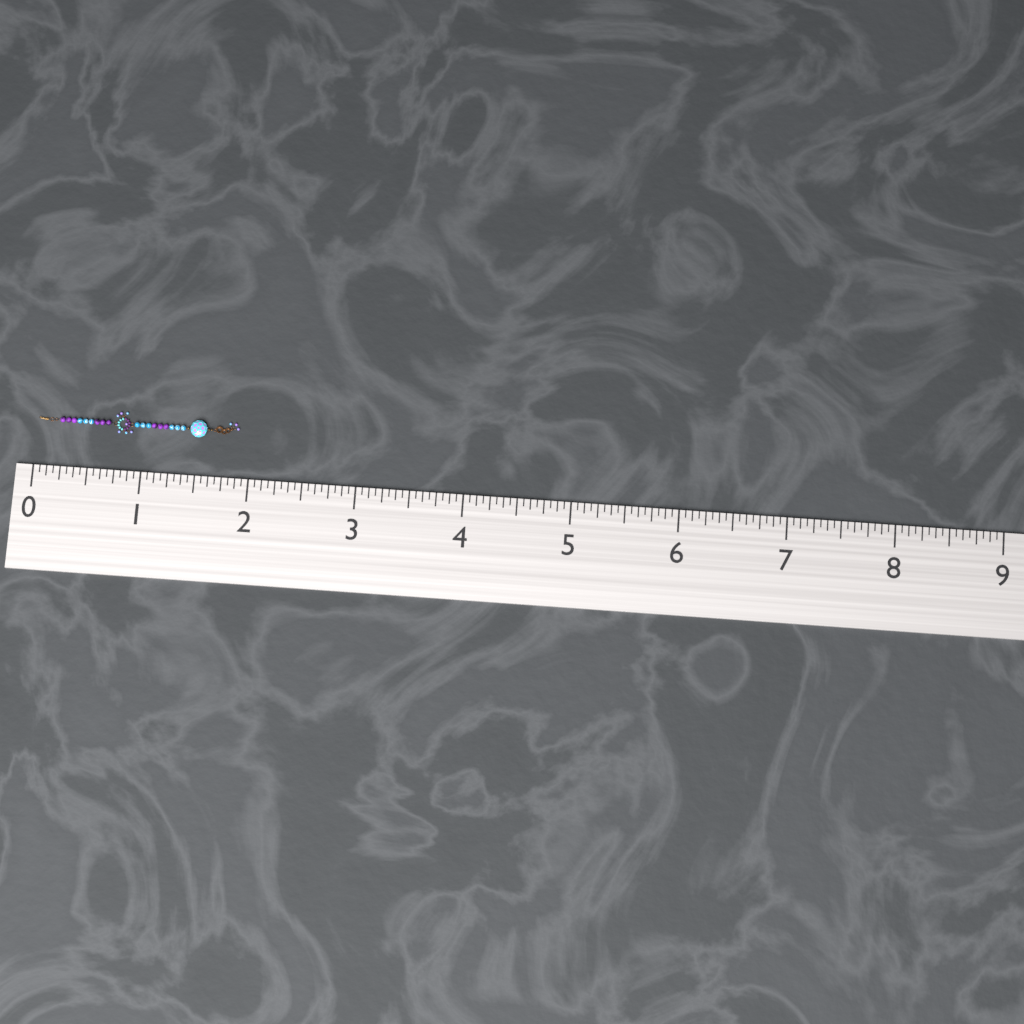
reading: 1.8750 (no unit)
